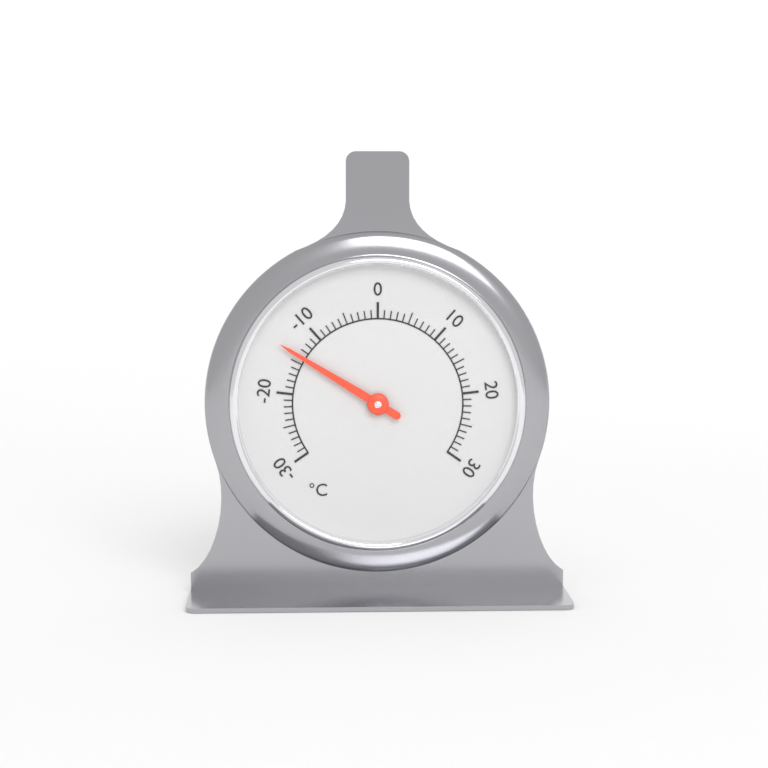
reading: -14 °C
